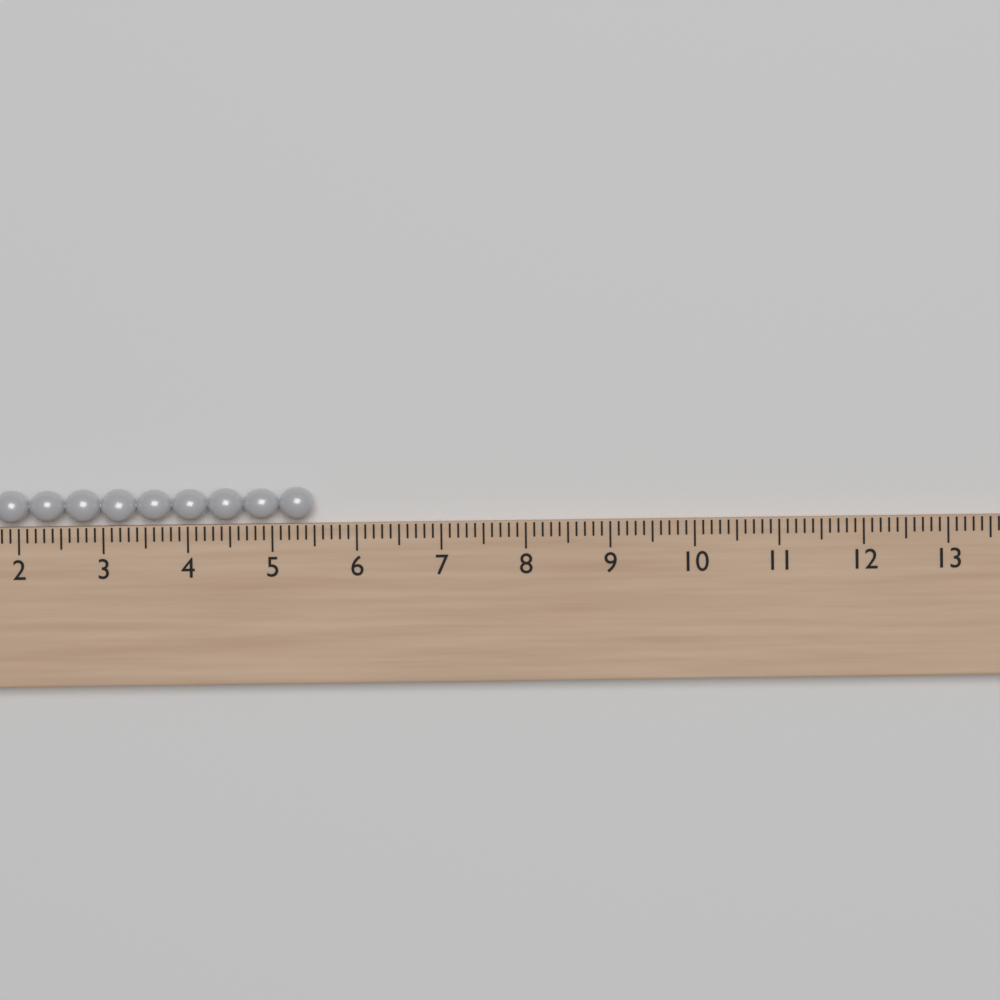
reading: 5.5 (no unit)
